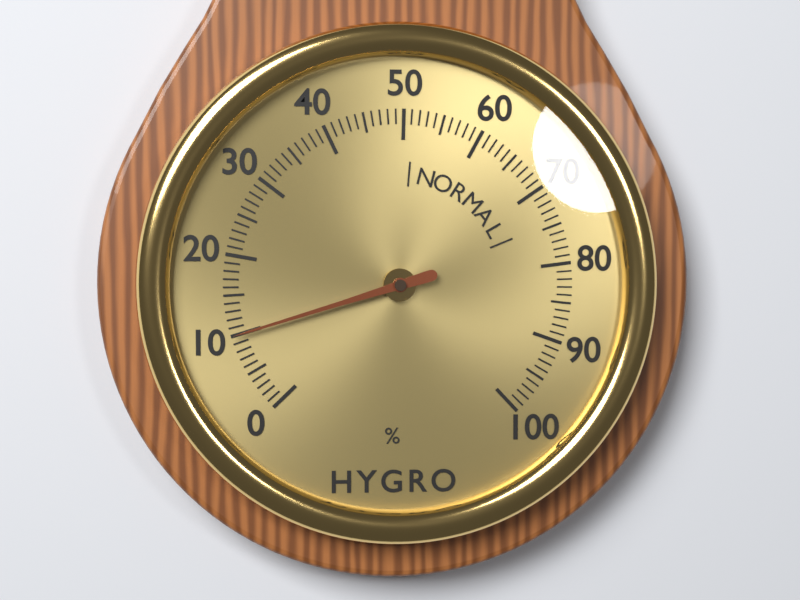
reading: 10 %
